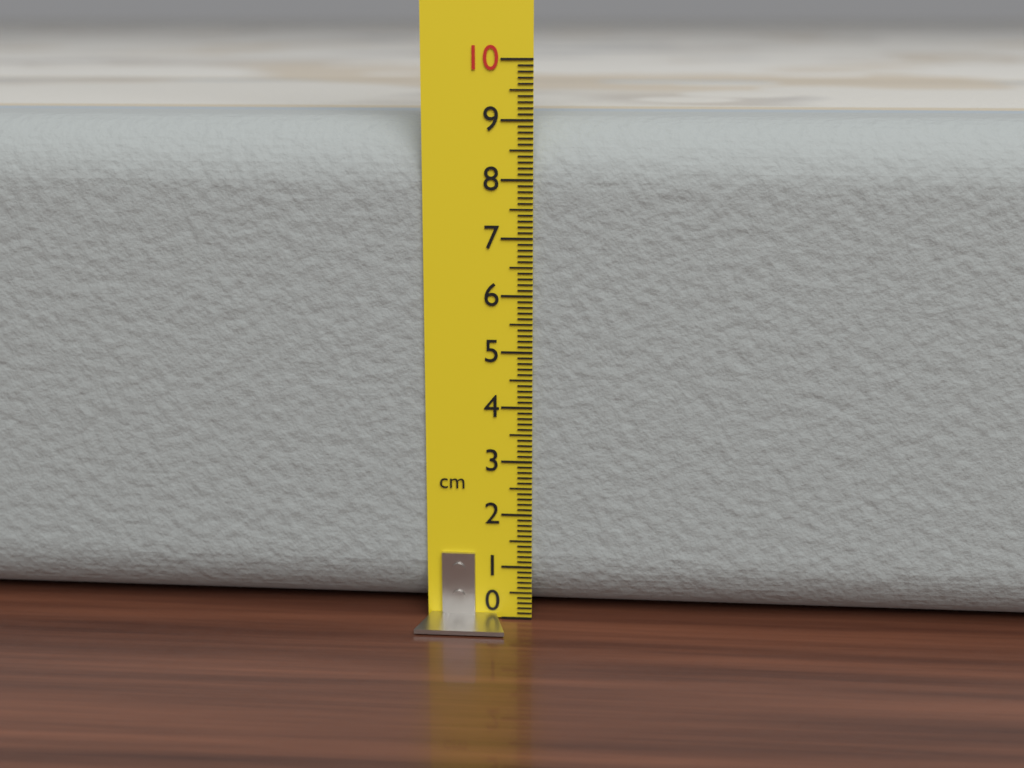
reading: 9.0 cm
